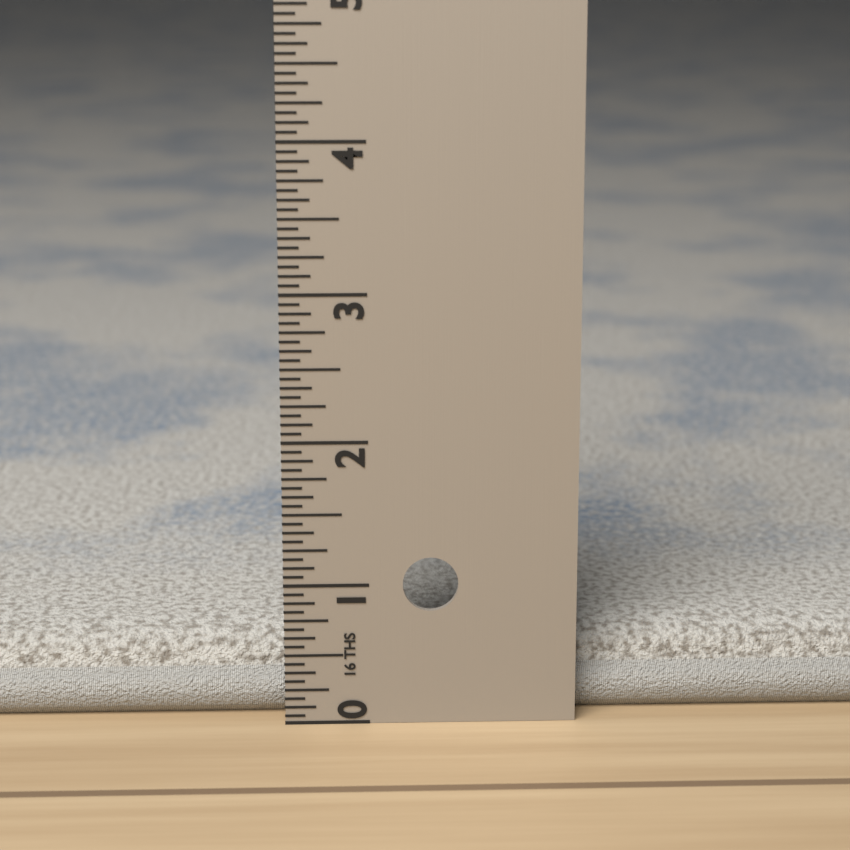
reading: 0.5625 in
